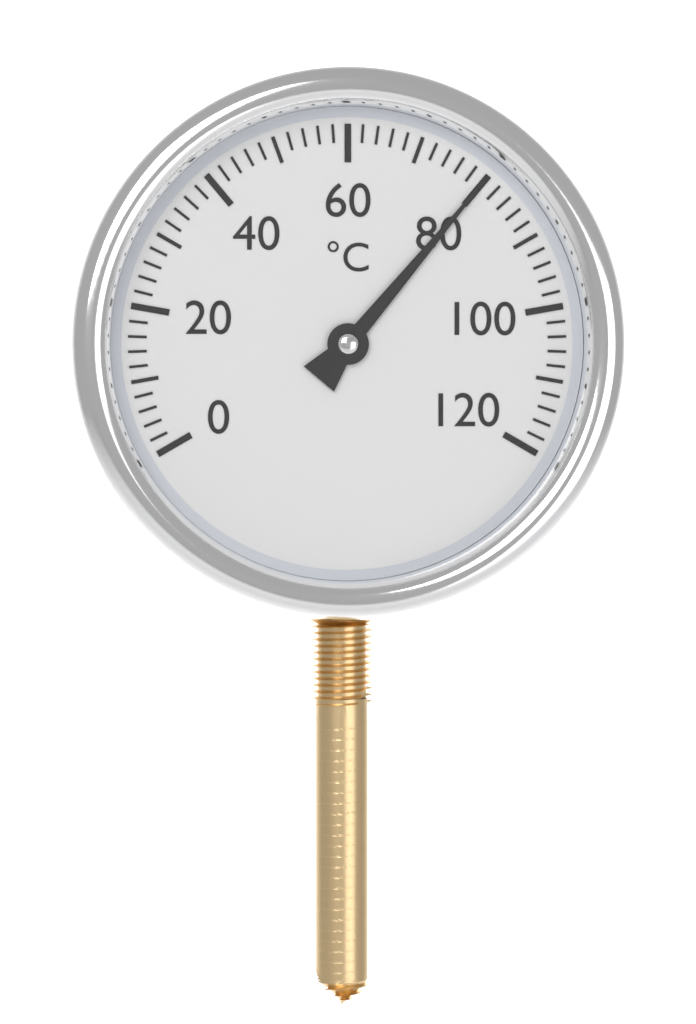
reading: 80 °C
